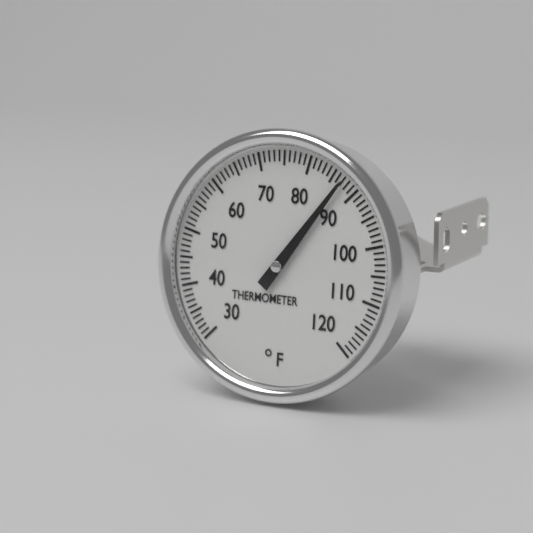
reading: 87 °F
